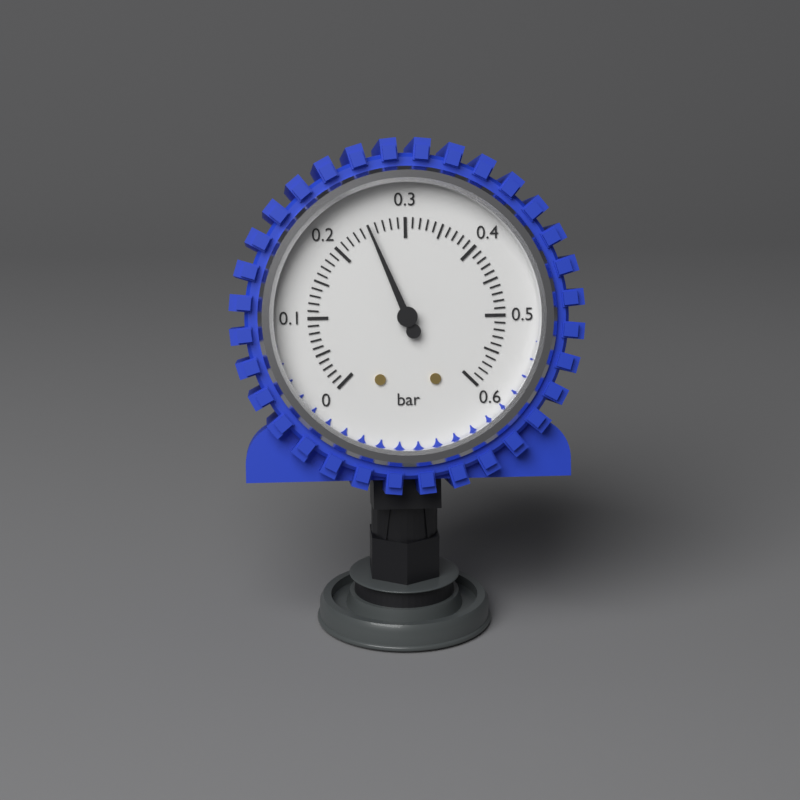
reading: 0.25 bar
